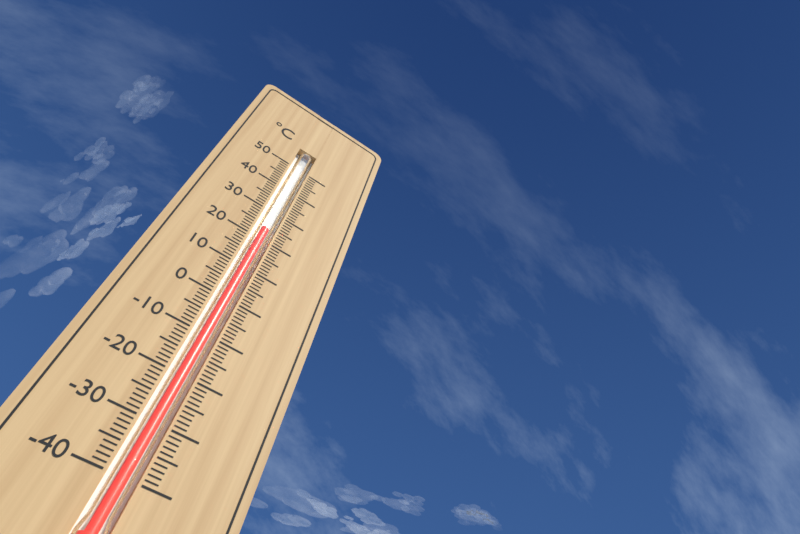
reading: 23 °C
